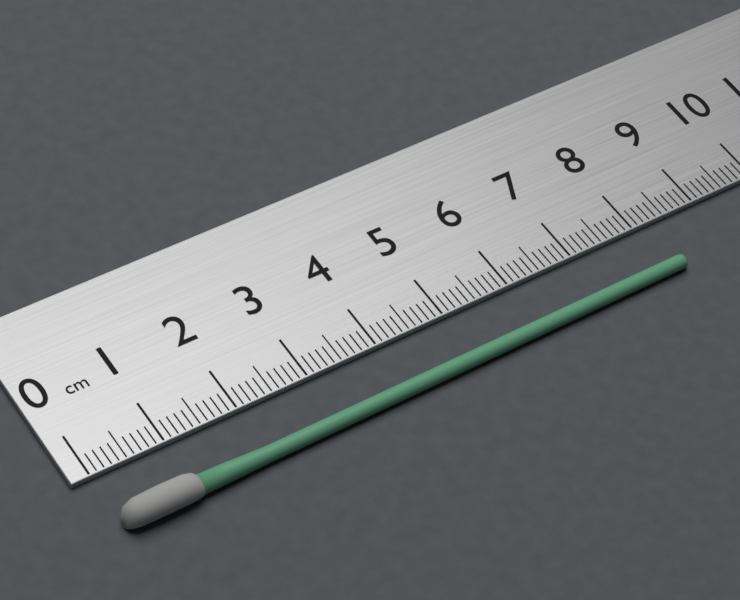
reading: 8.3 cm
